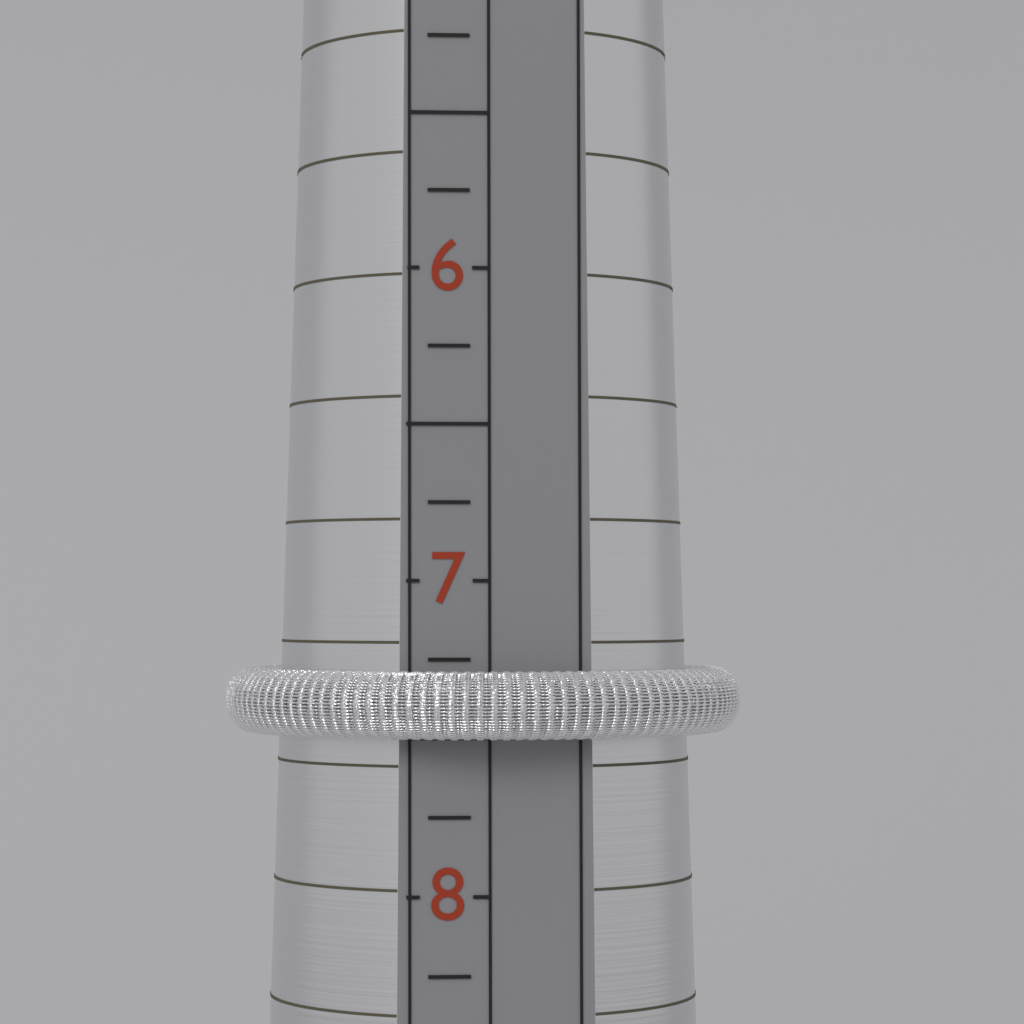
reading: 7.50 (no unit)
